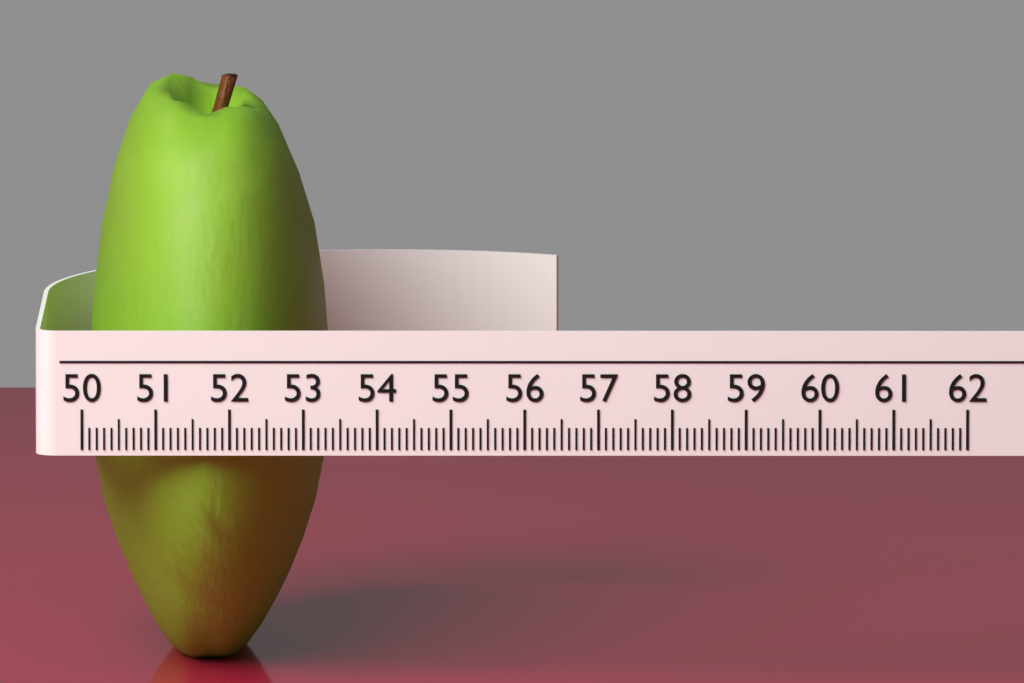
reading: 53.3 (no unit)
